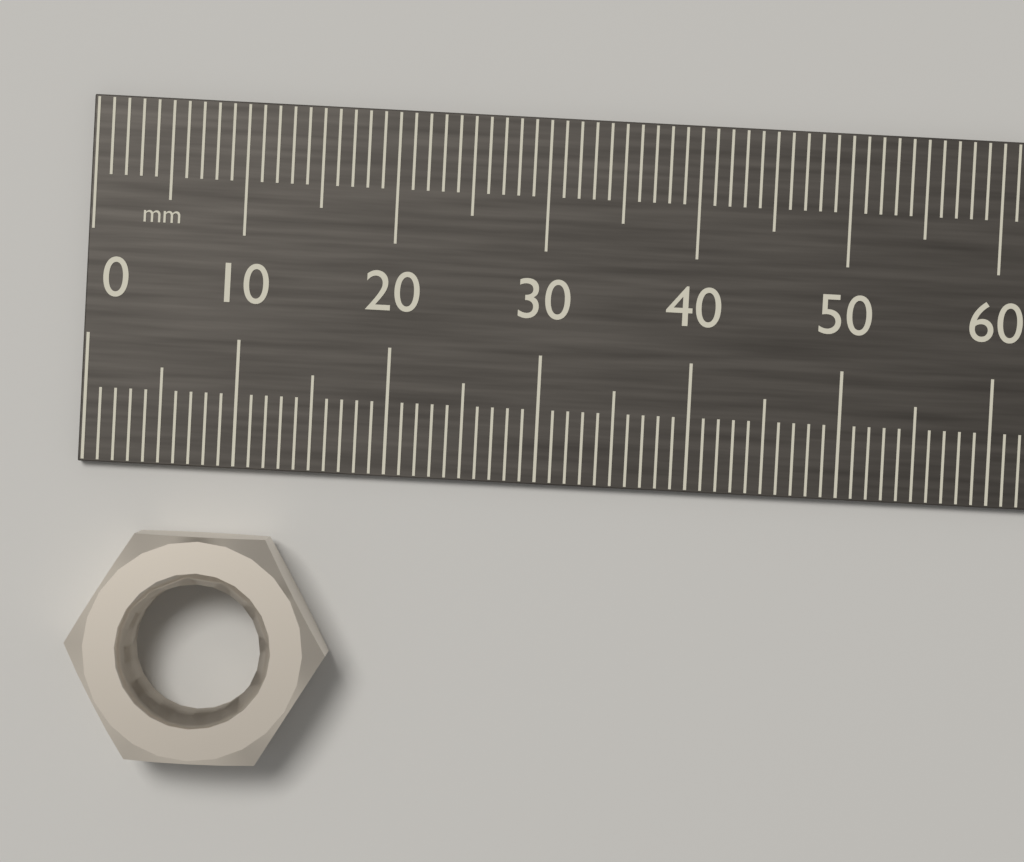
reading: 17 mm
